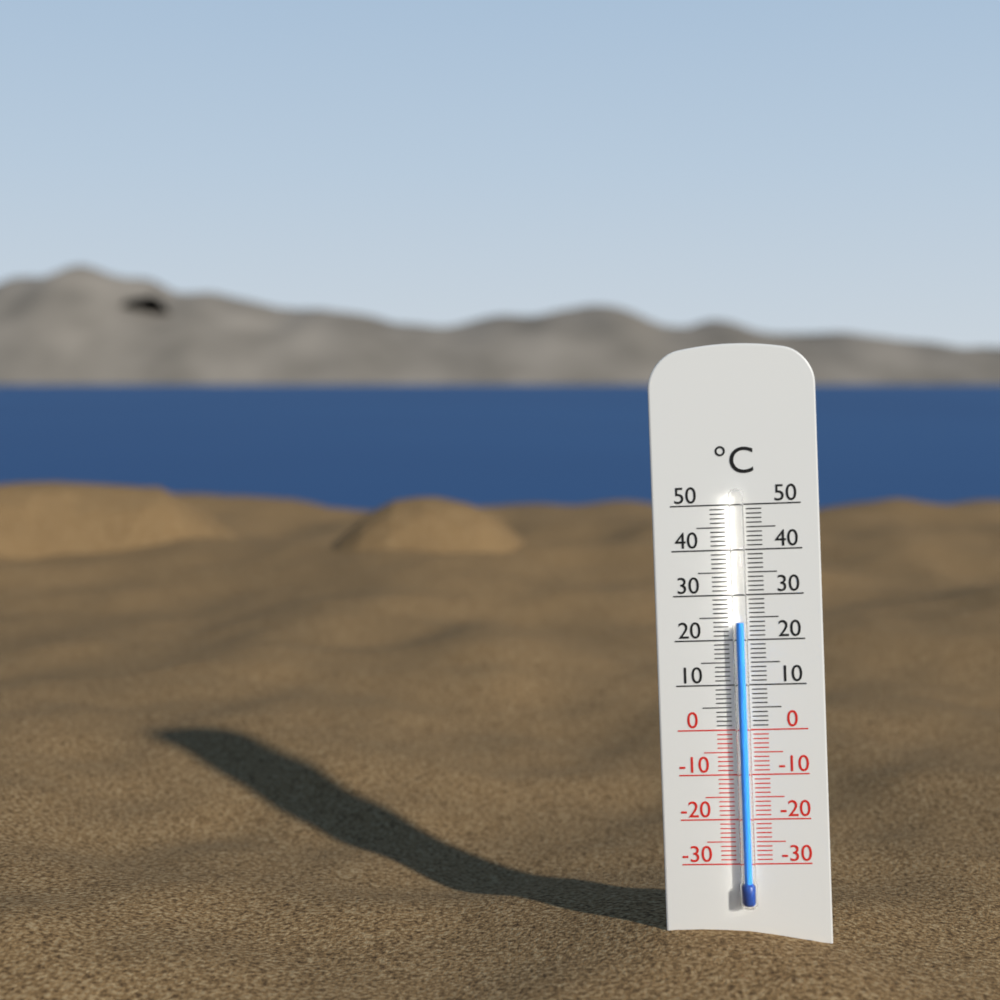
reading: 24 °C
